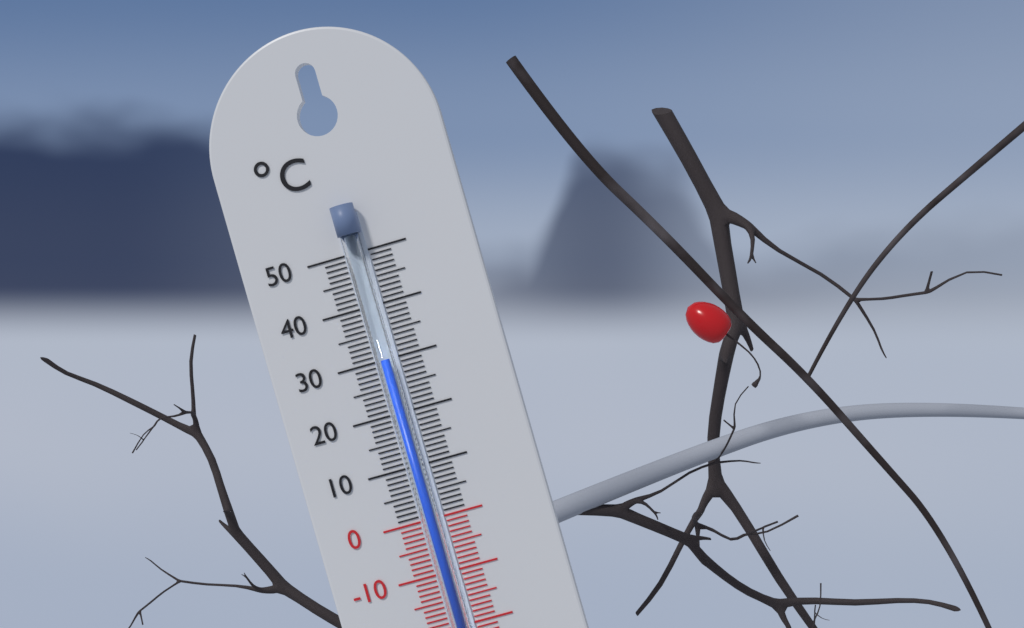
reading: 30 °C
